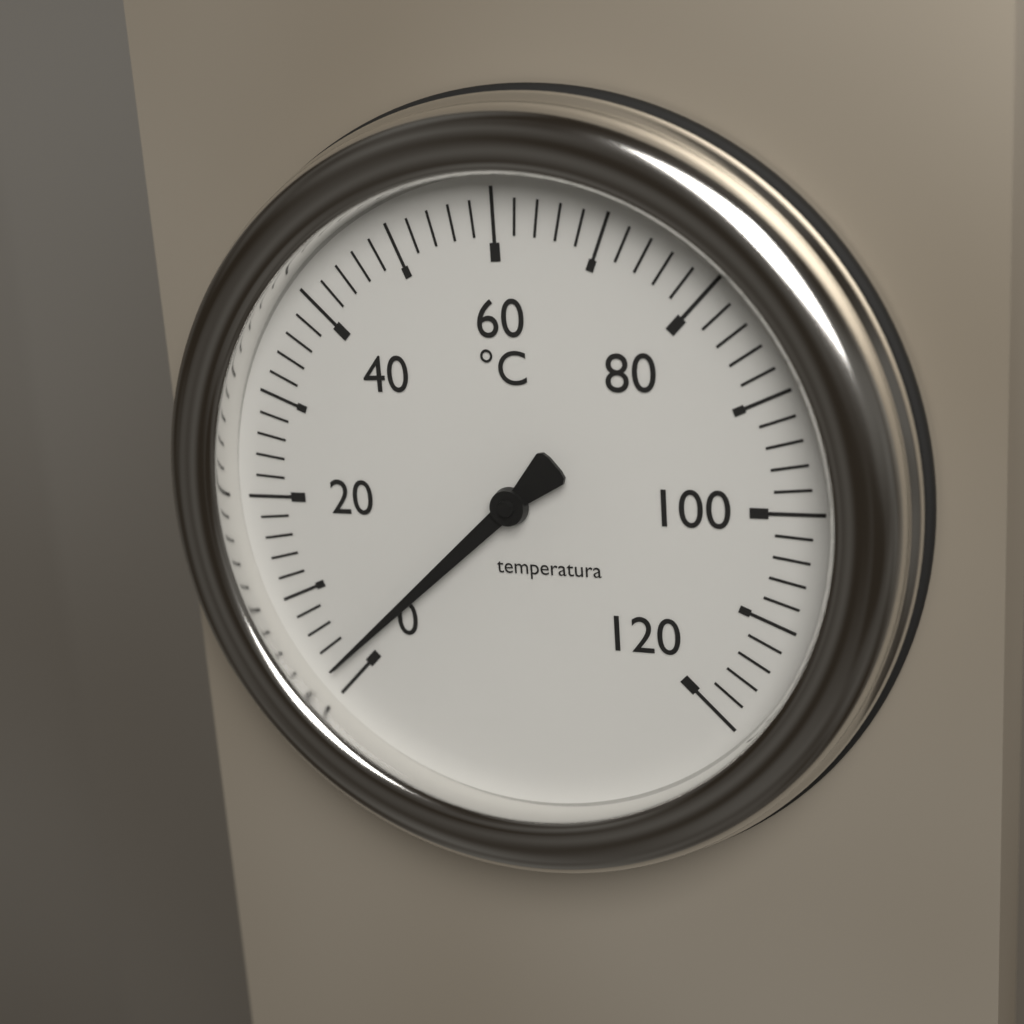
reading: 2 °C
